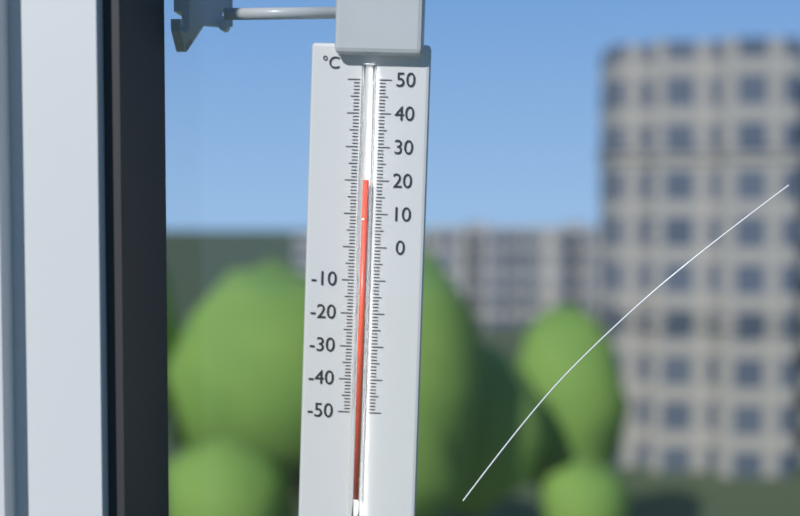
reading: 20 °C
